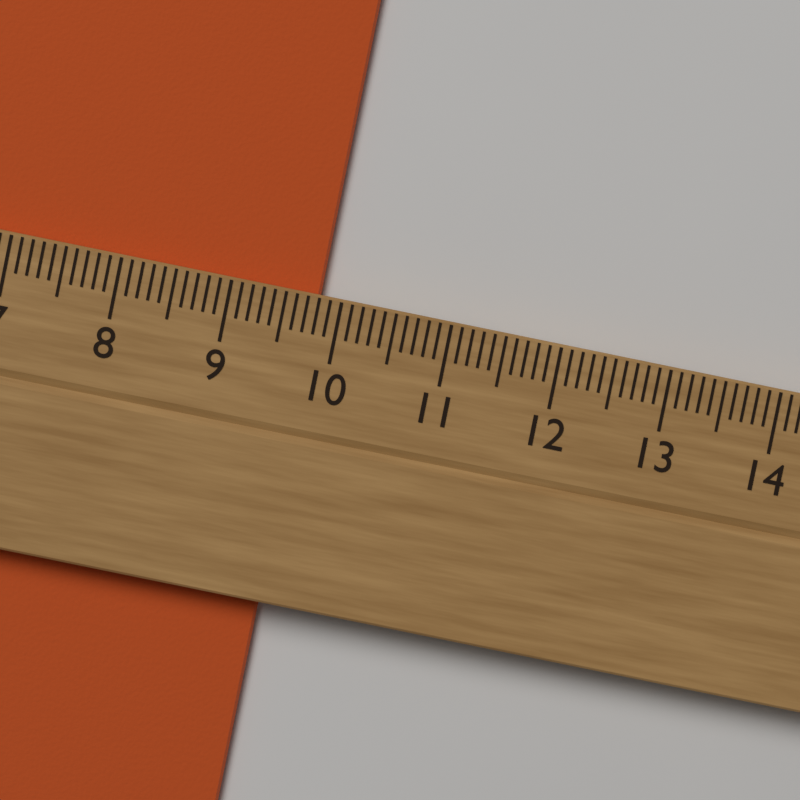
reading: 9.8 cm
